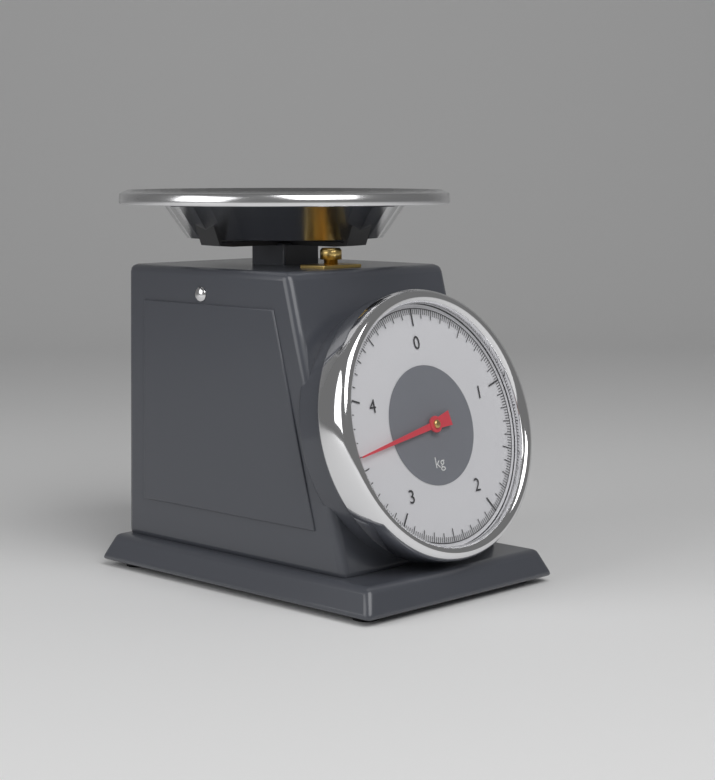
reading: 3.60 kg
